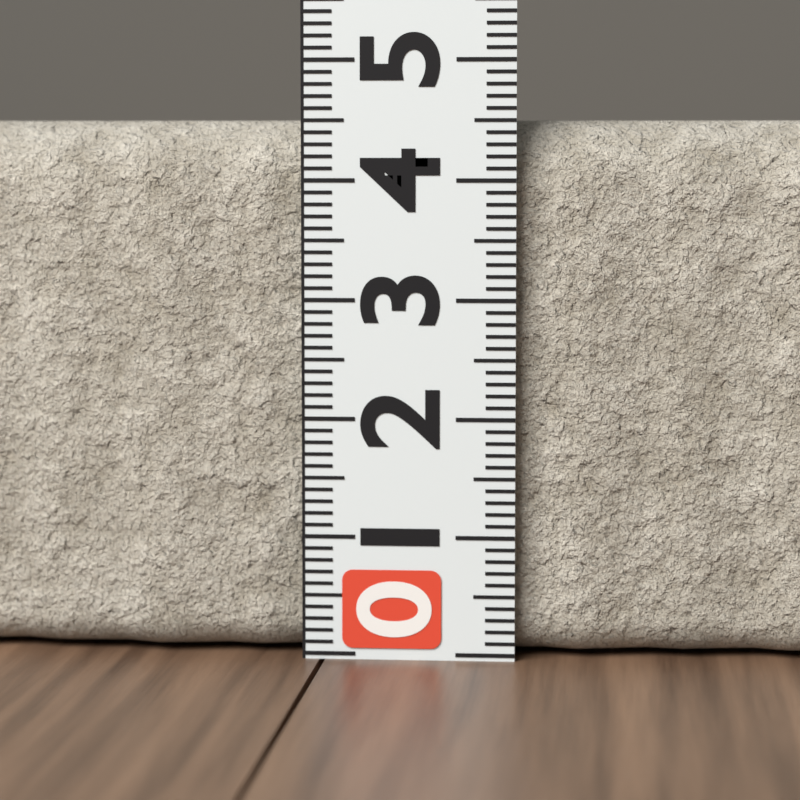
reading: 4.5 (no unit)
